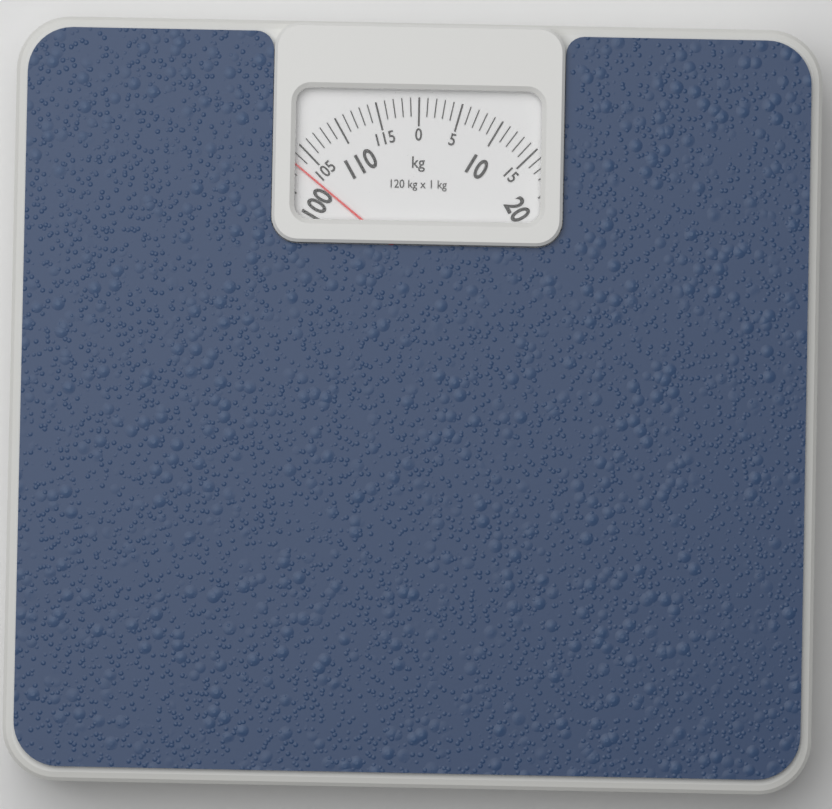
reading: 103 kg
